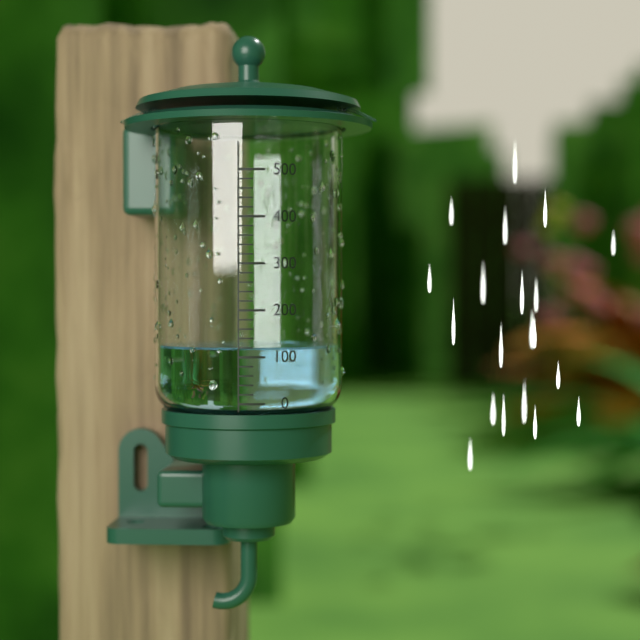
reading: 120 (no unit)
